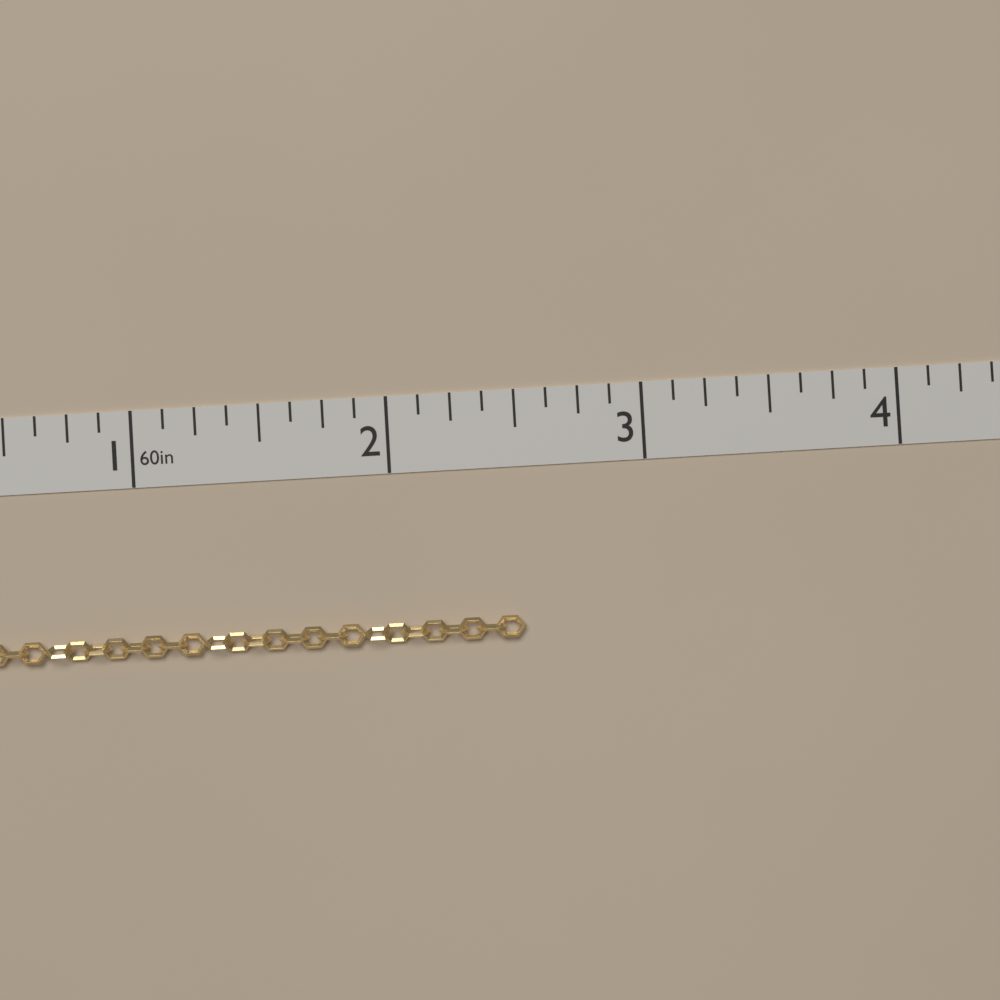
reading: 2.500 in
